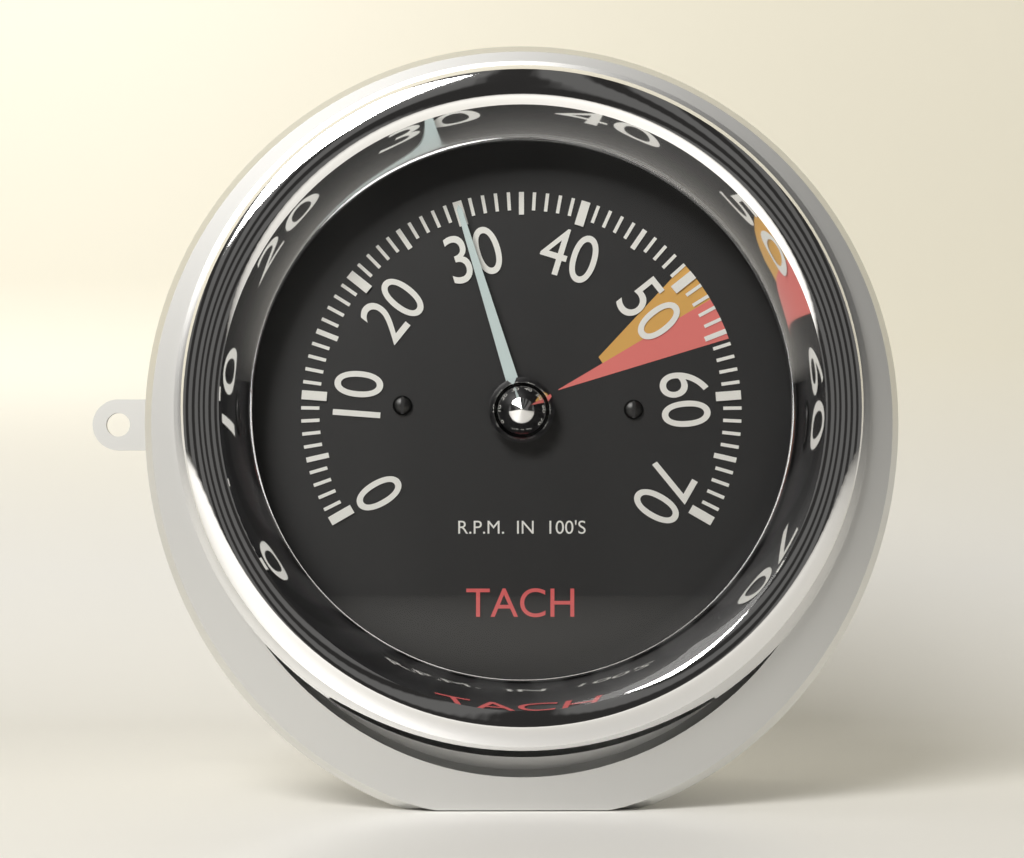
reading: 30 RPM x100
